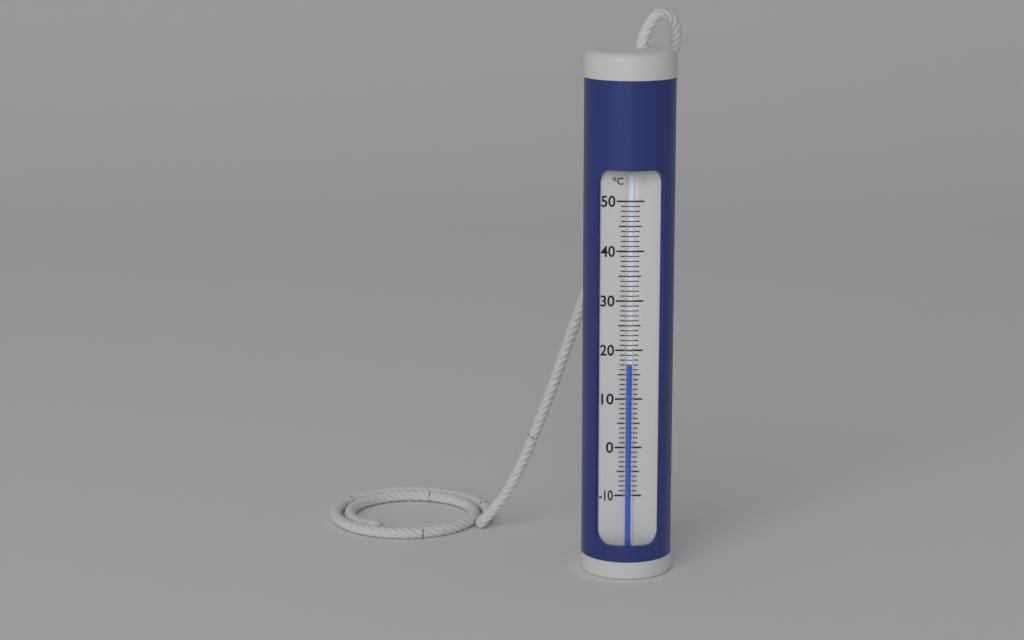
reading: 17 °C
